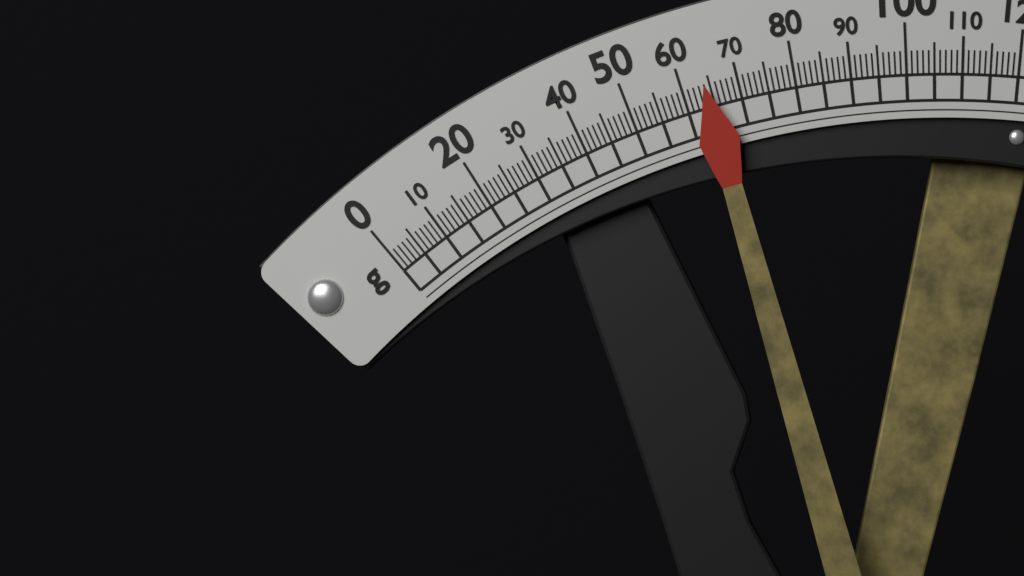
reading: 64 g
